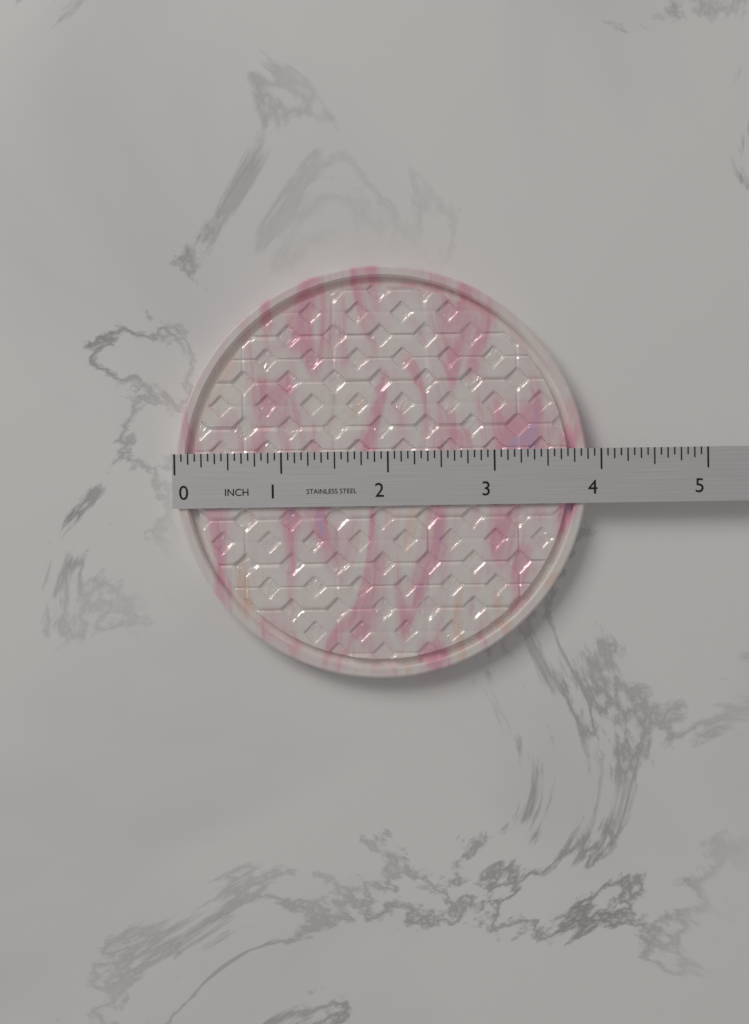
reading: 3.8750 in
